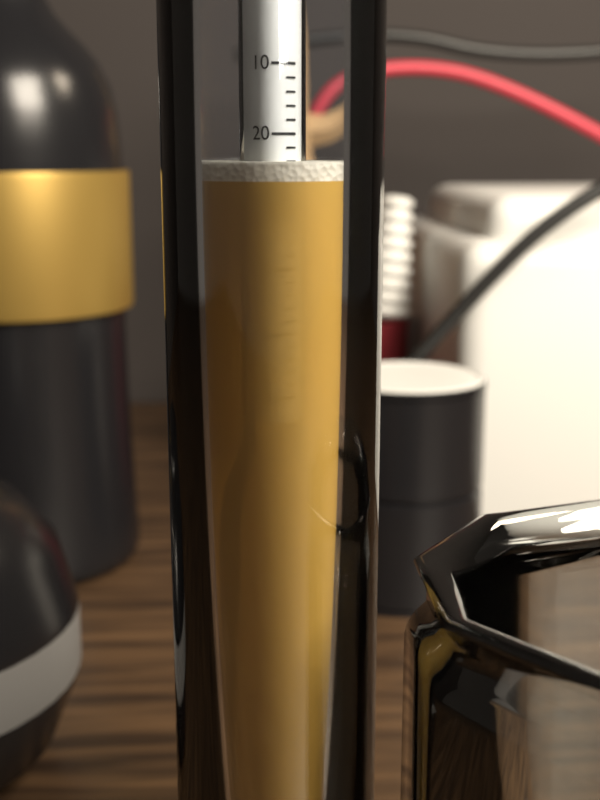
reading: 24 (no unit)
